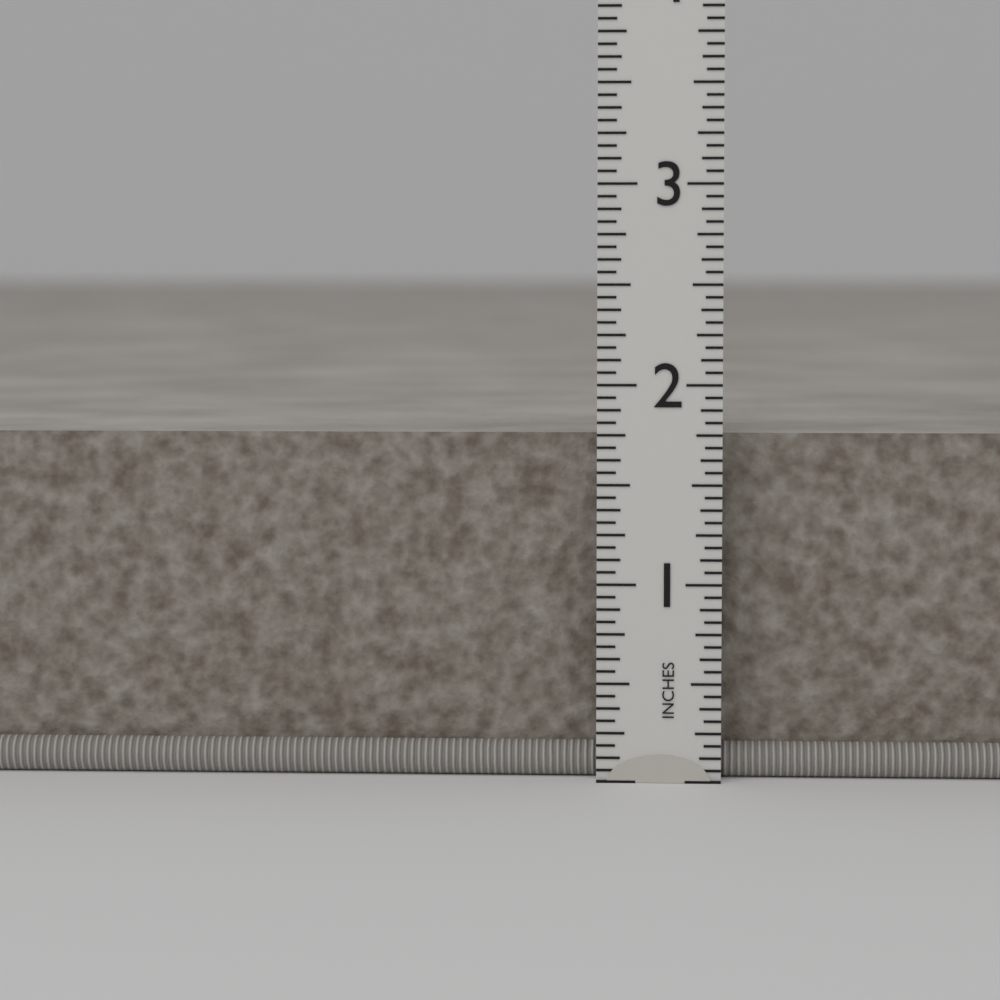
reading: 1.7500 in
